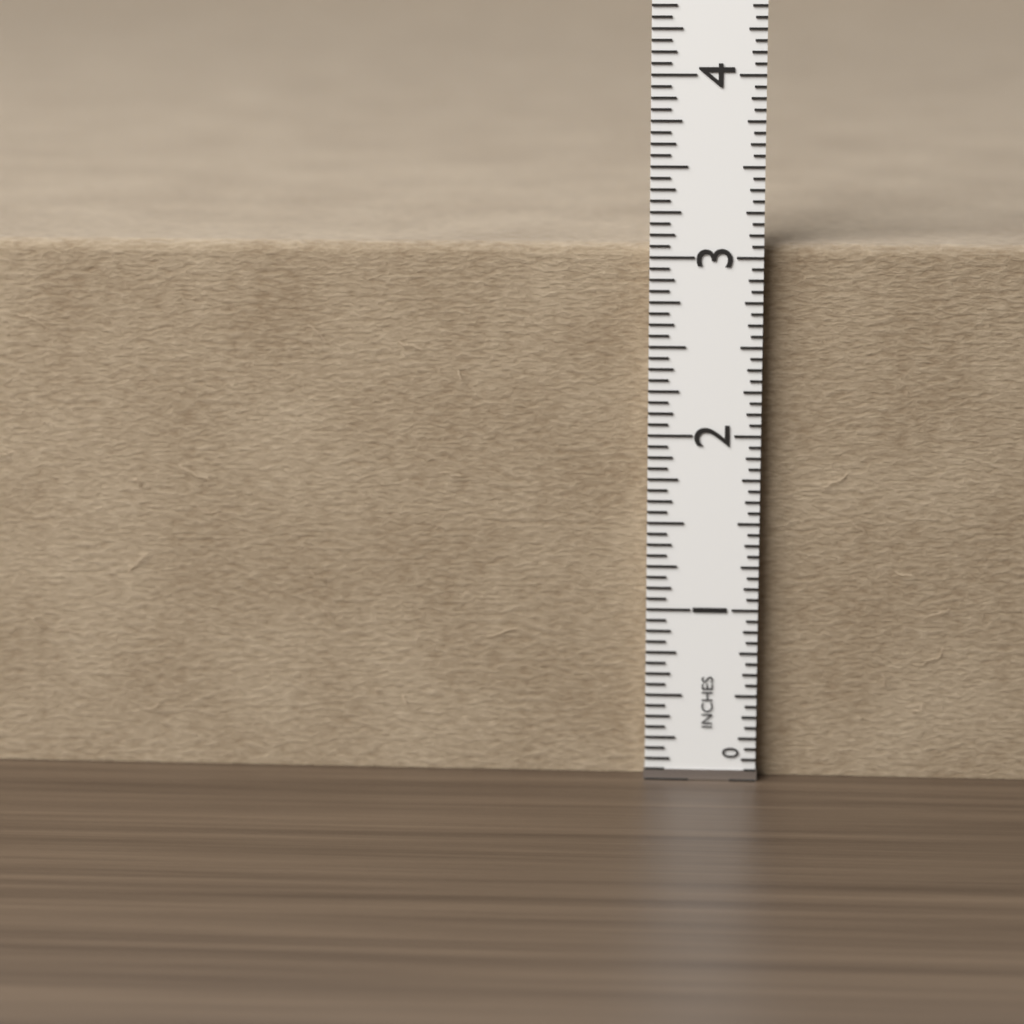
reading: 3.0625 in
